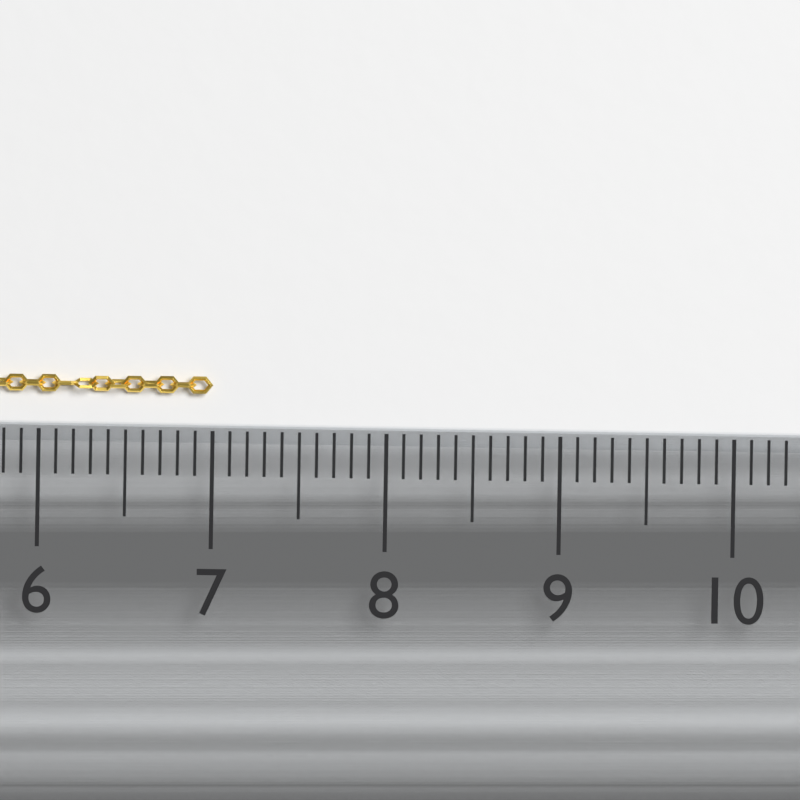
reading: 7.0 (no unit)
